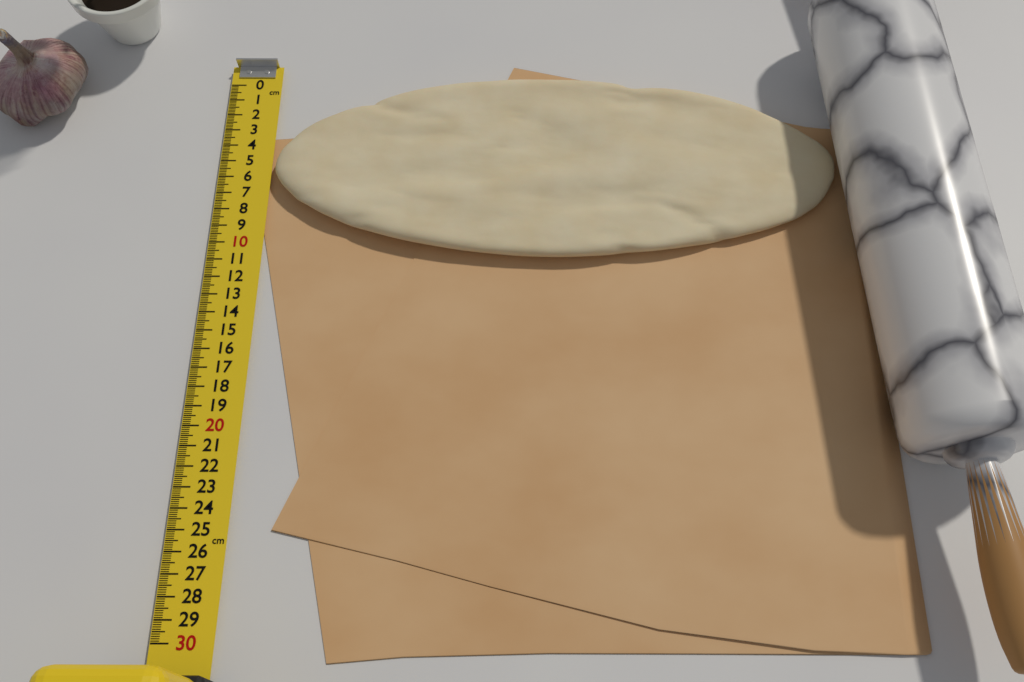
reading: 11.0 cm
